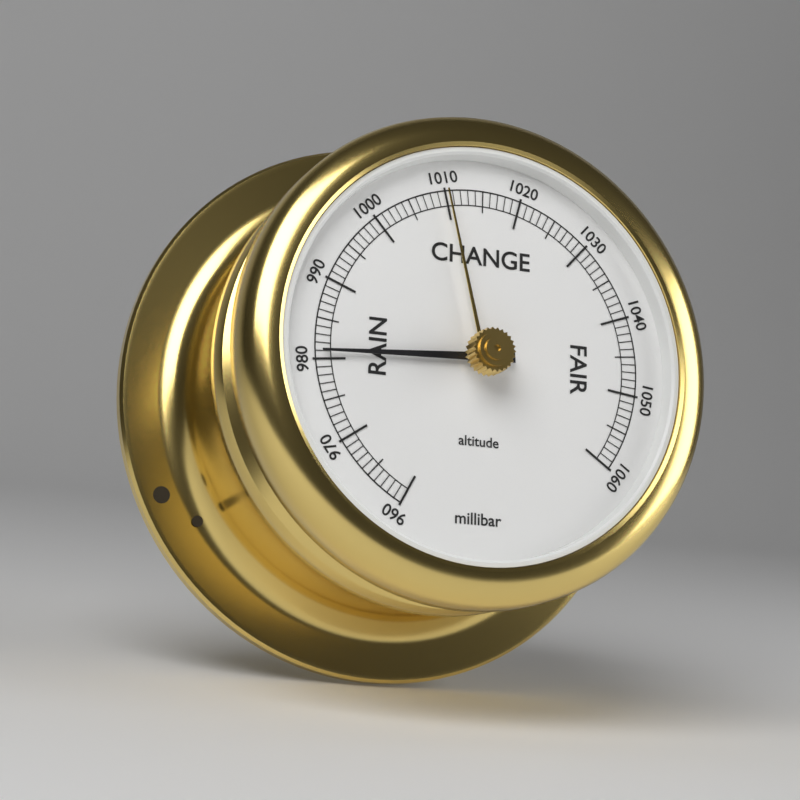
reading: 981 millibar
